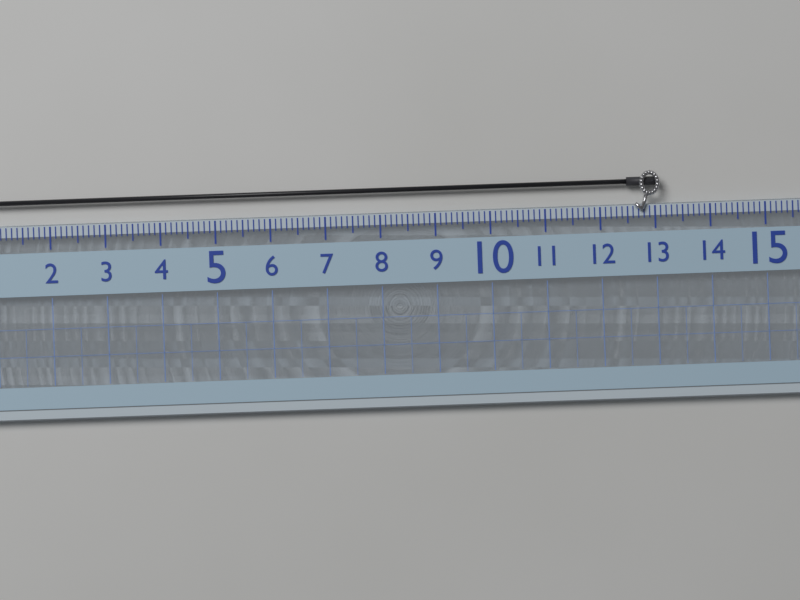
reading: 13.1 (no unit)
